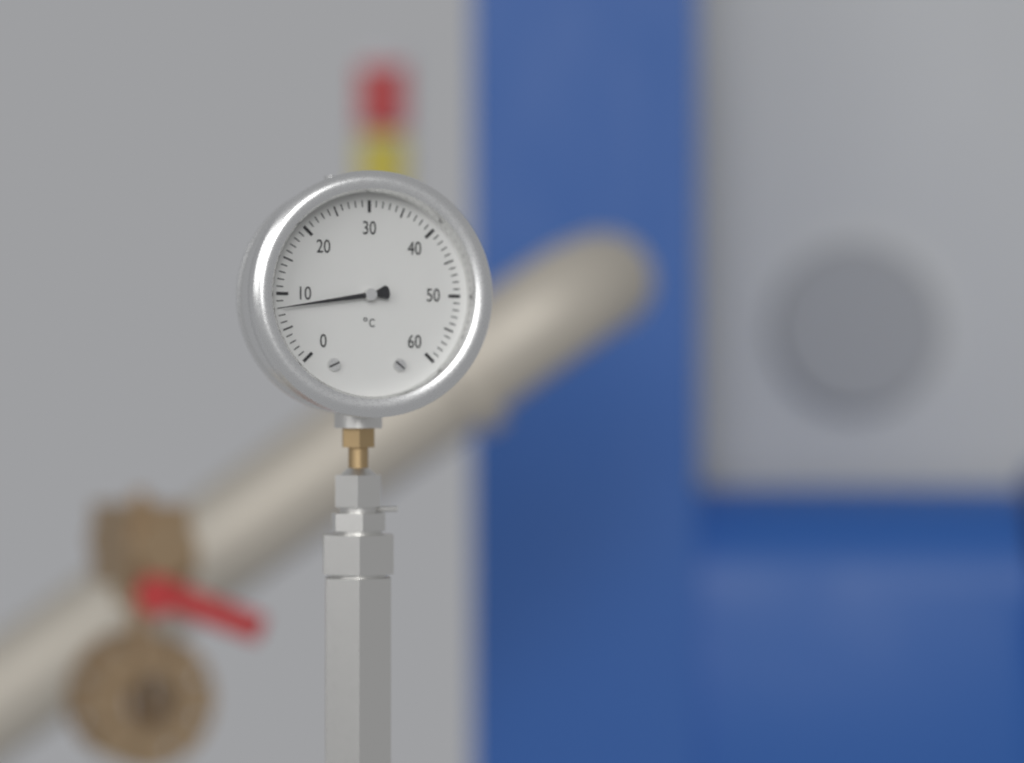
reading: 8 °C
